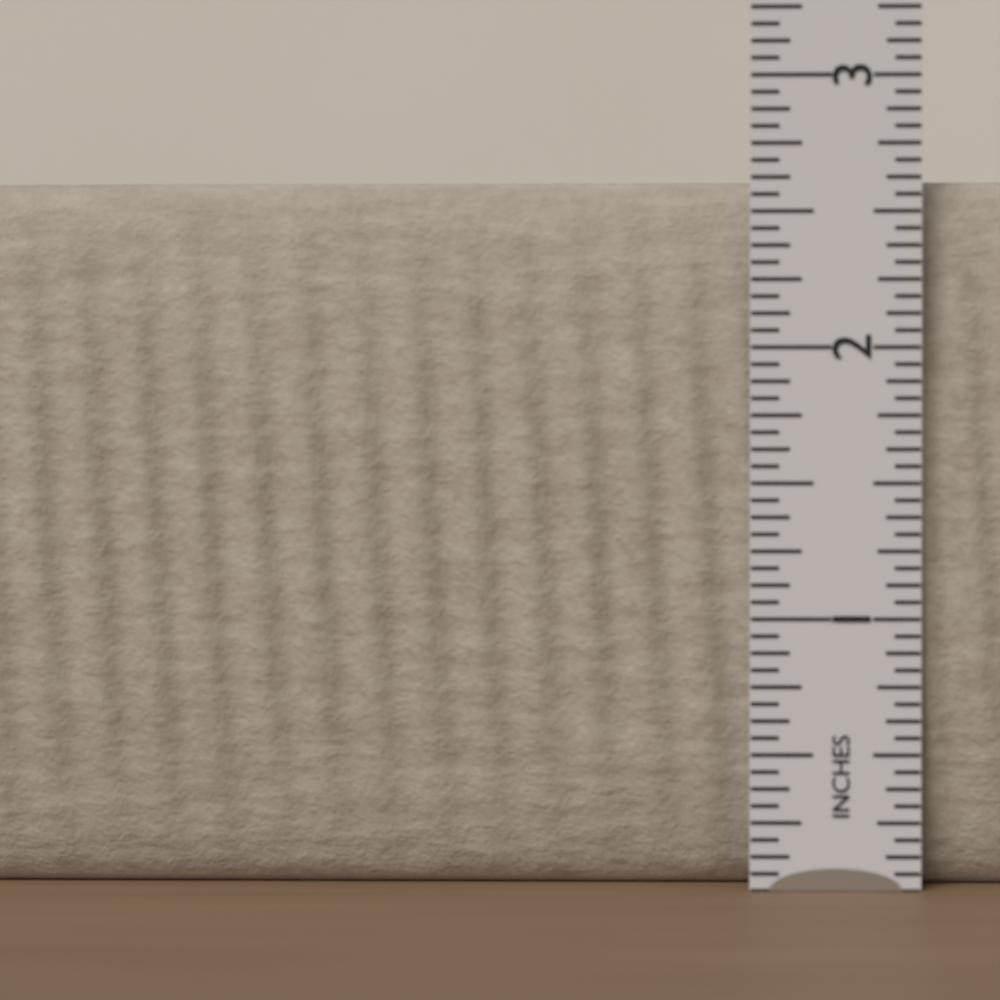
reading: 2.6250 in
